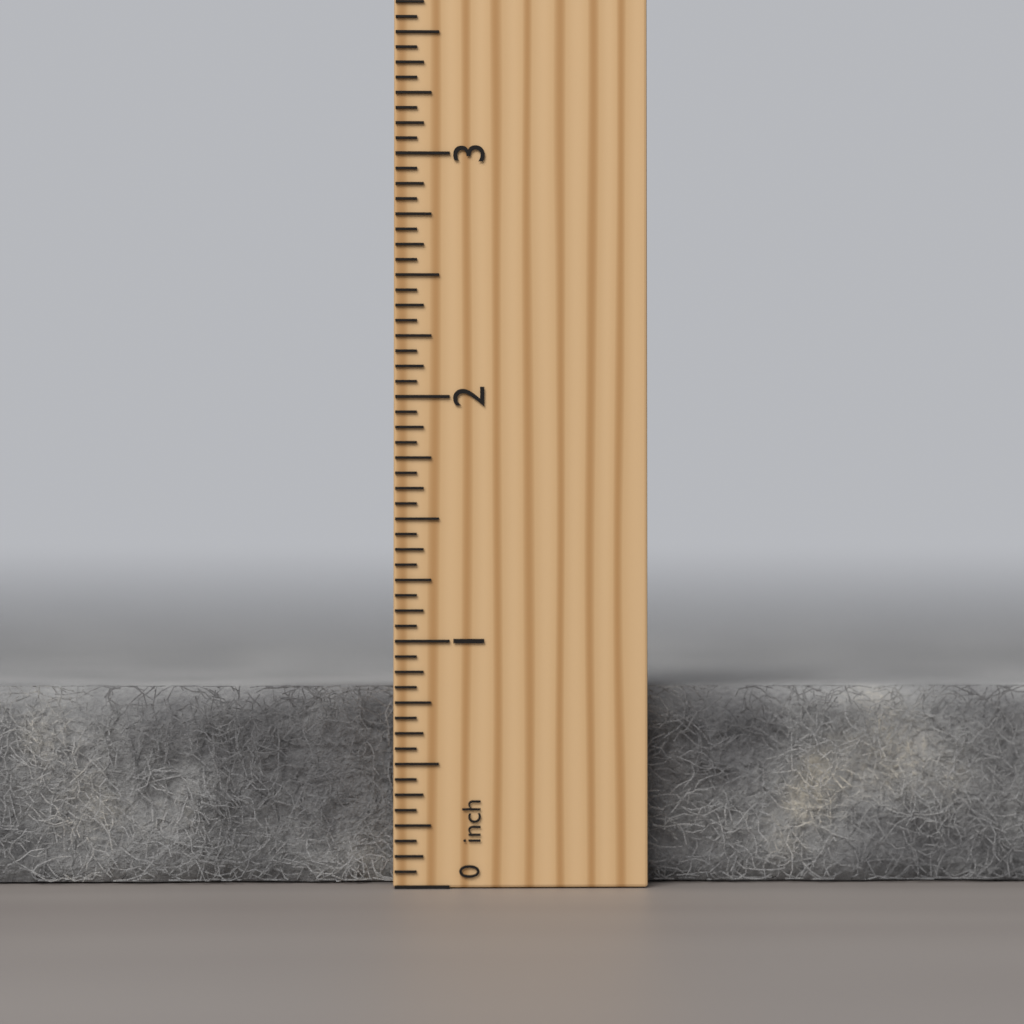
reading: 0.8125 inch
